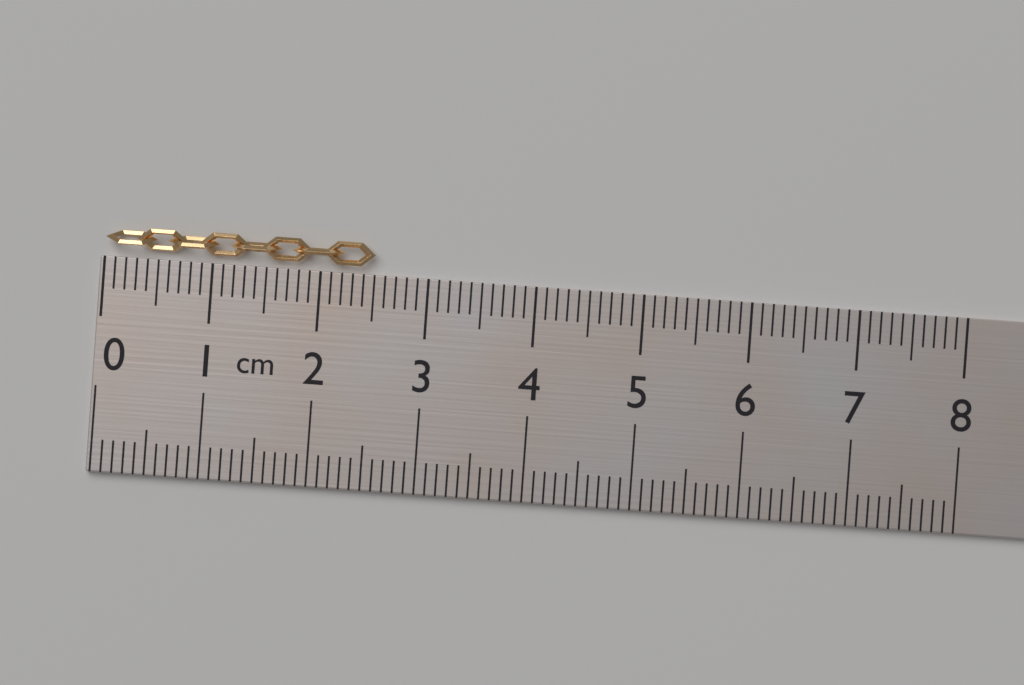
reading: 2.5 cm
